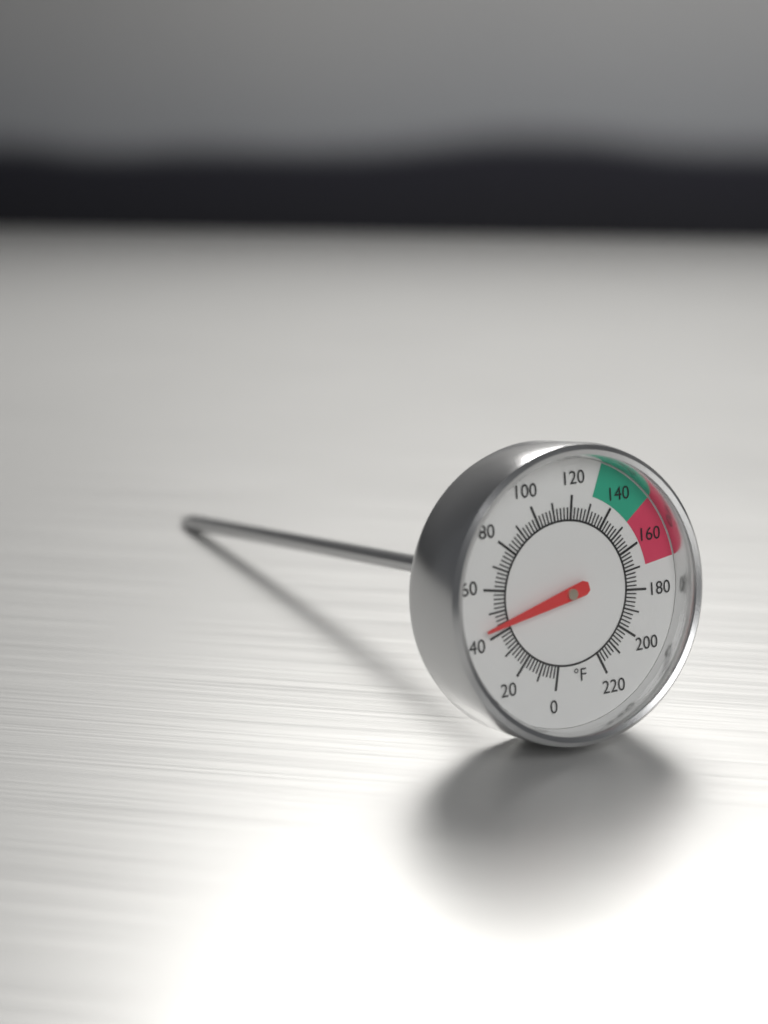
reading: 44 °F
